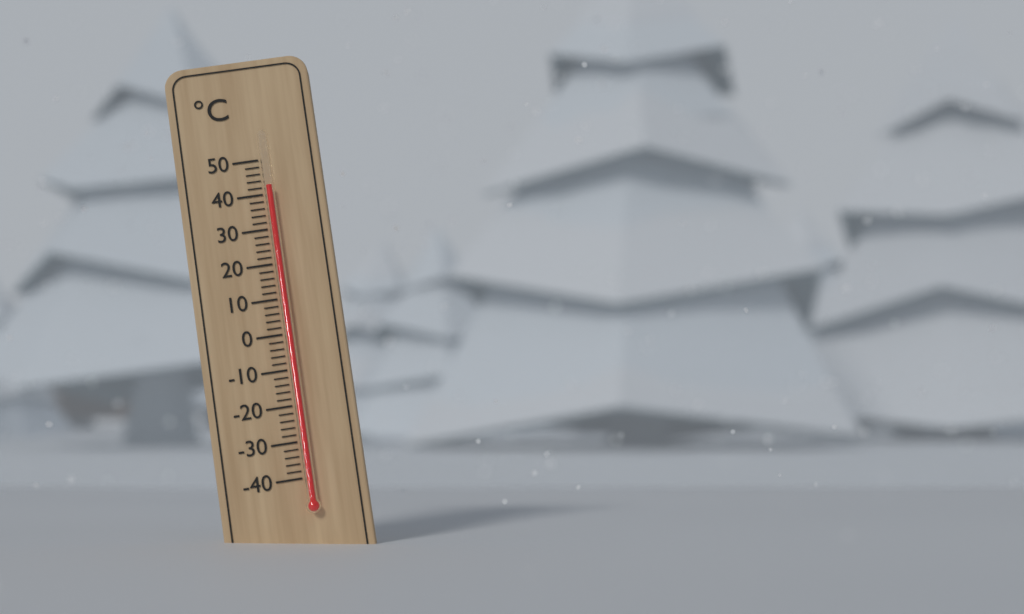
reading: 42 °C
